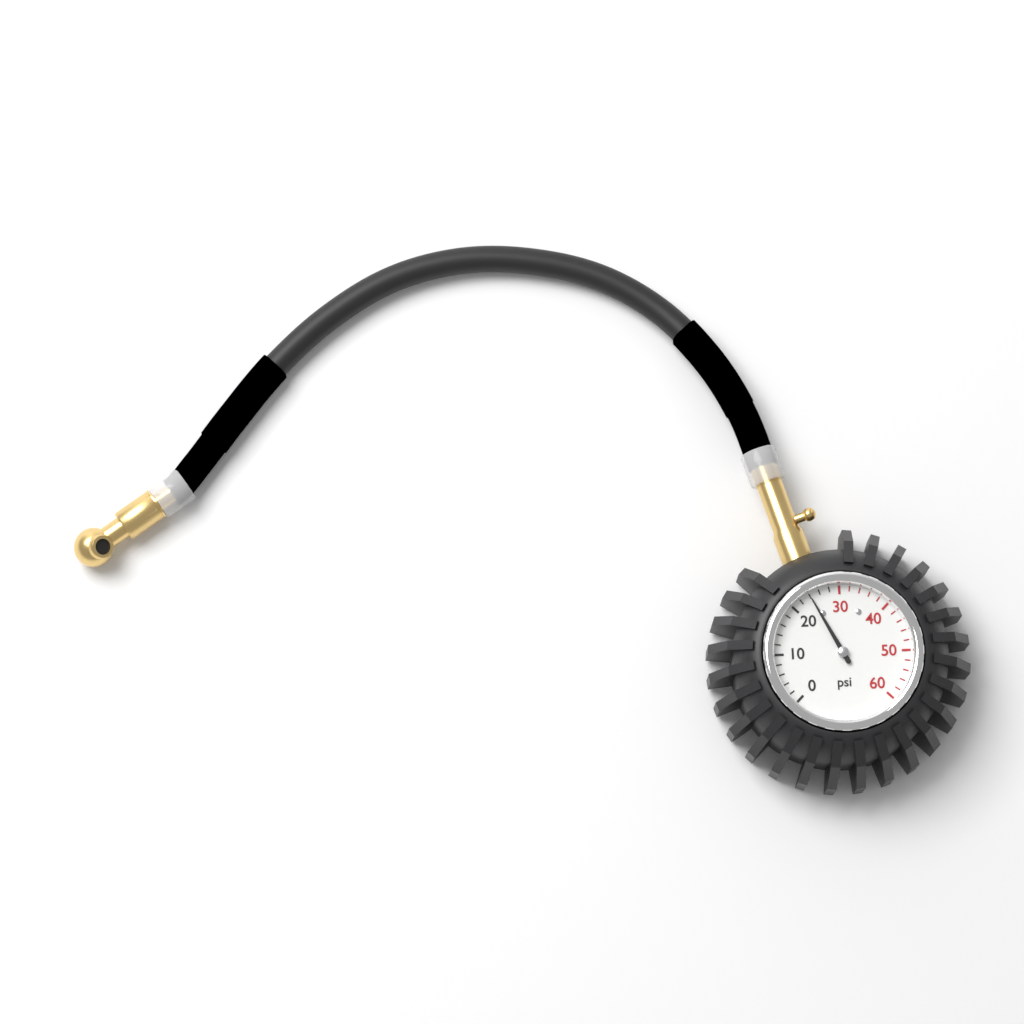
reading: 24 psi
